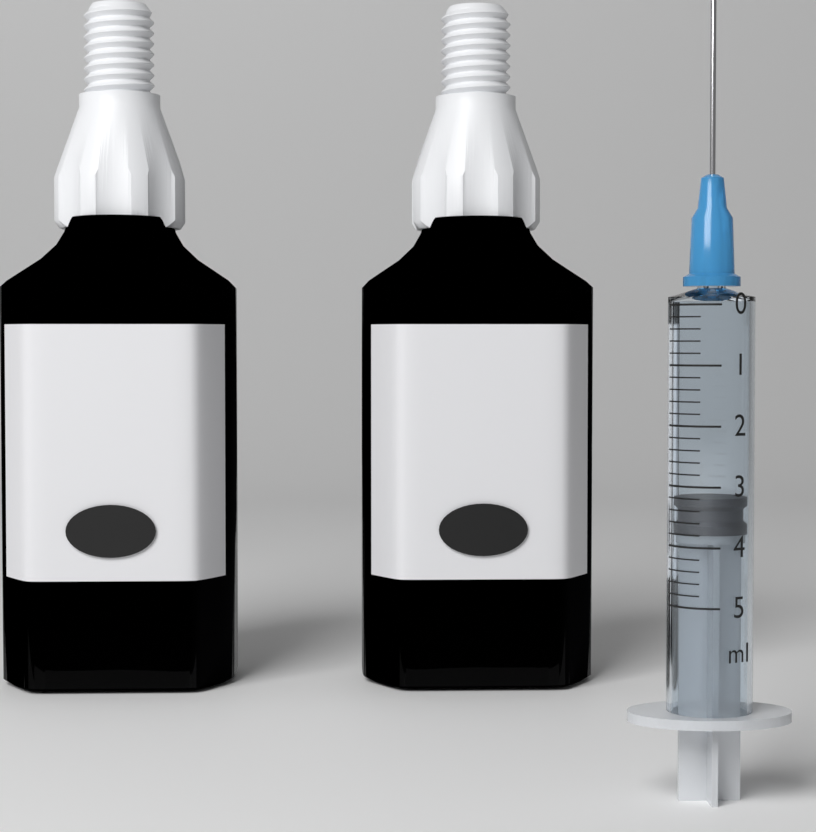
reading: 3.2 ml
